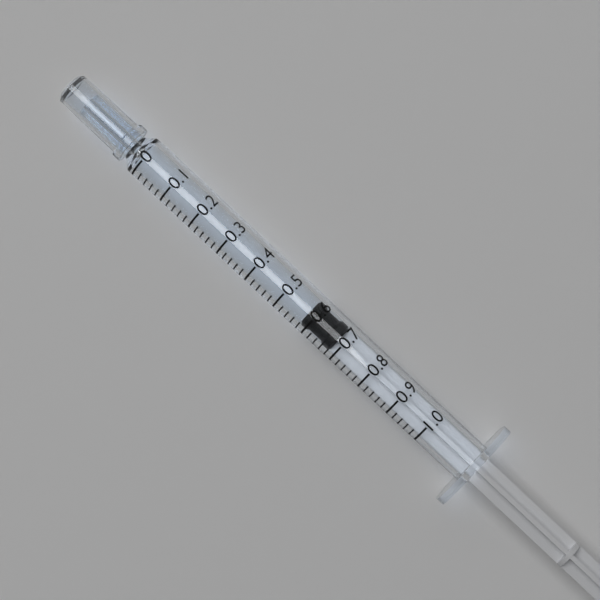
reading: 0.58 (no unit)
